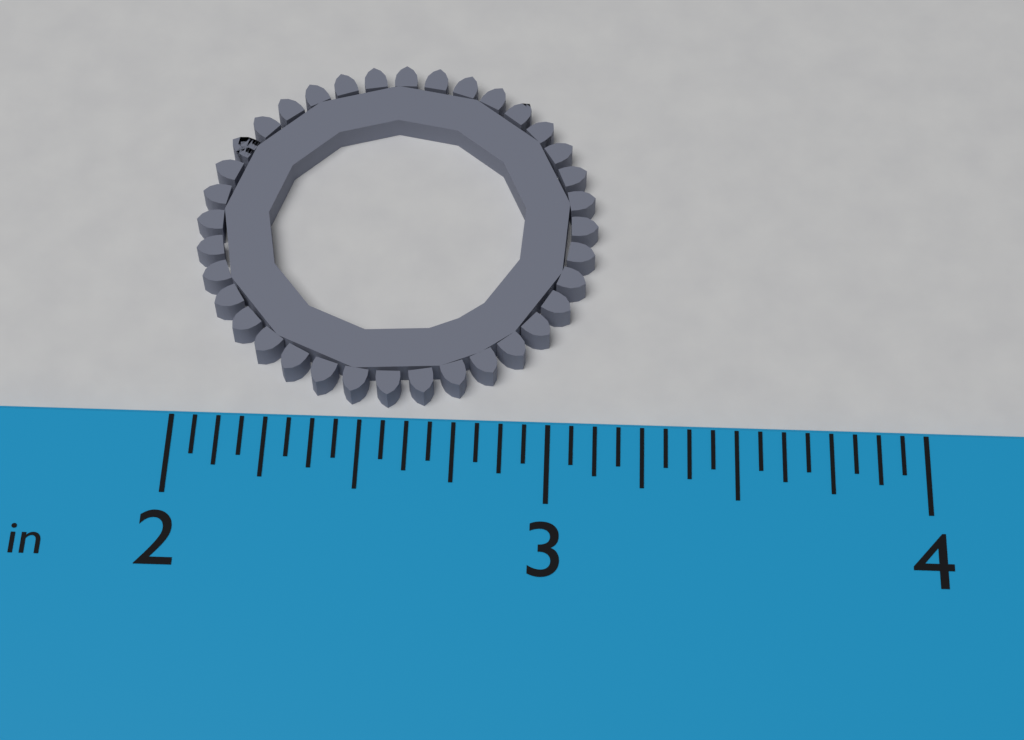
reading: 3.1250 in
